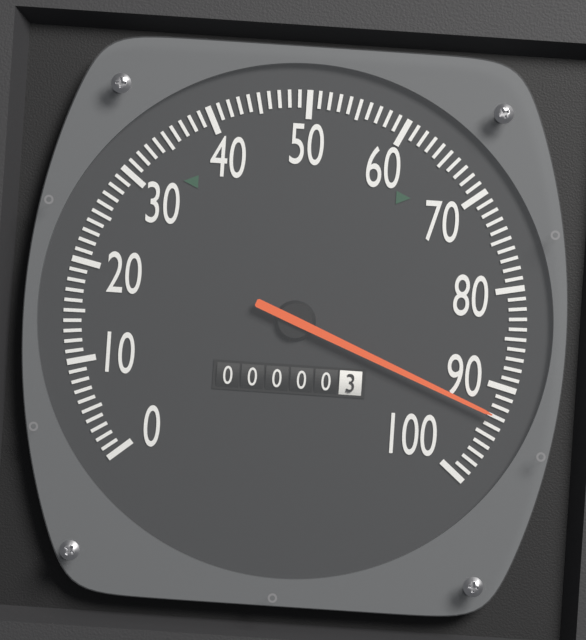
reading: 93 (no unit)
